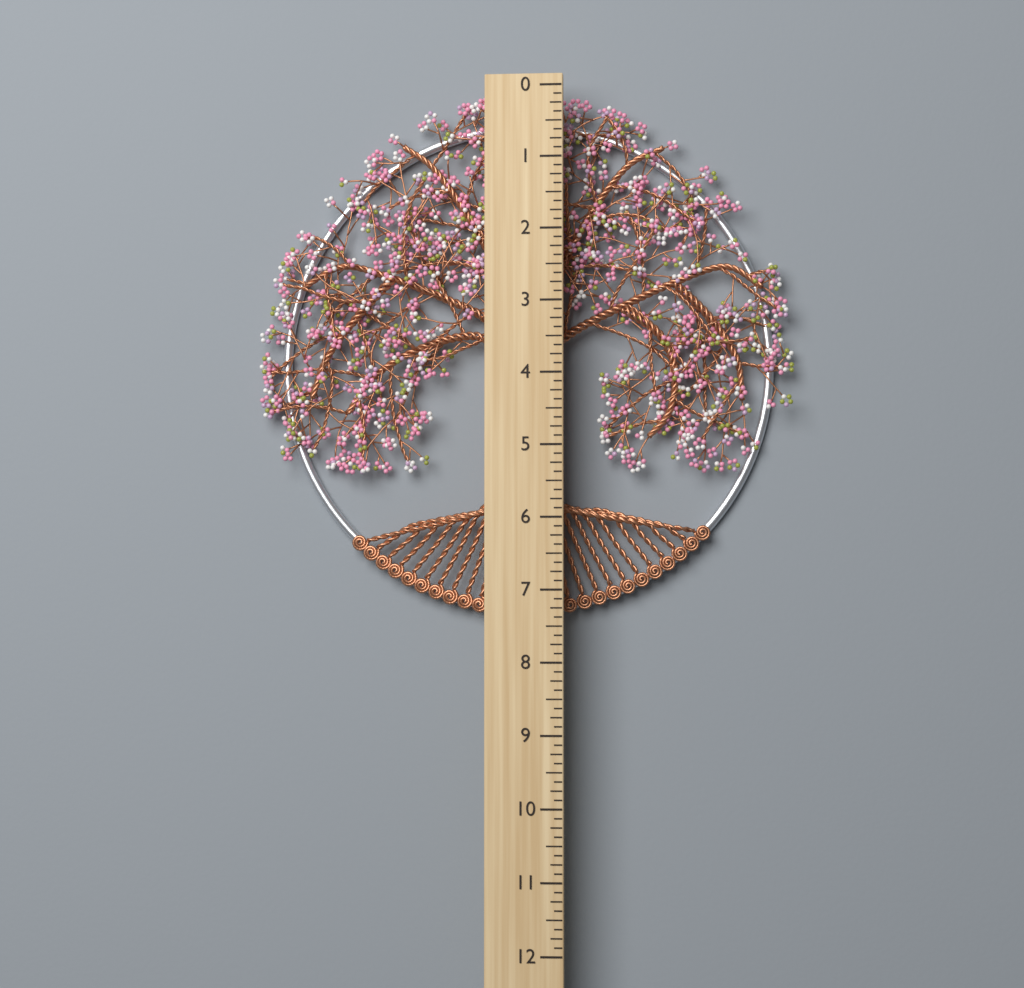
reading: 7.375 (no unit)
